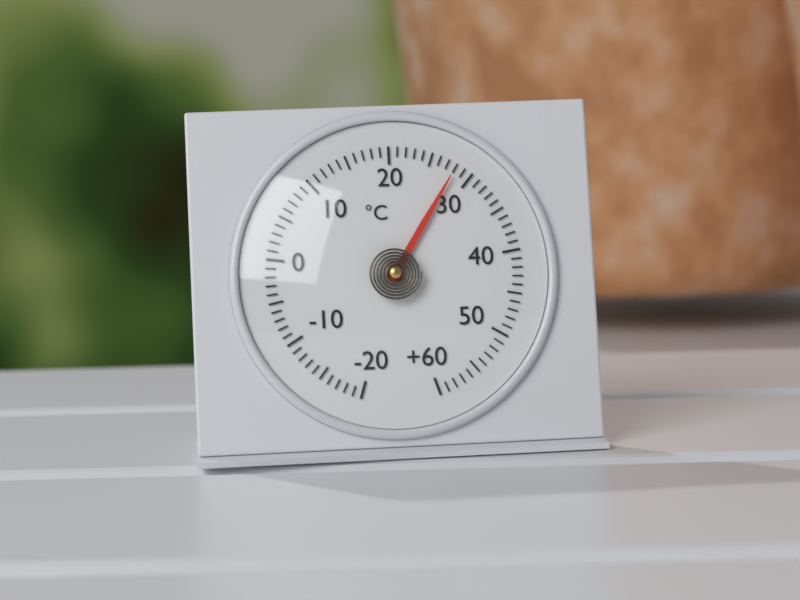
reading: 28 °C
